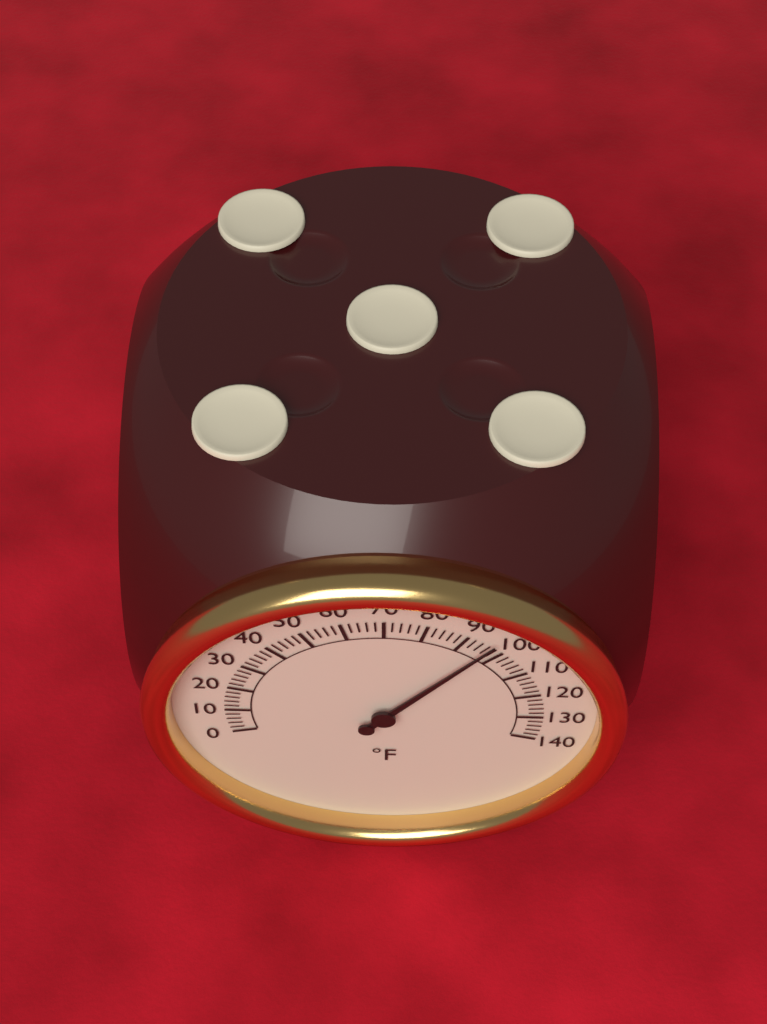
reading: 96 °F
